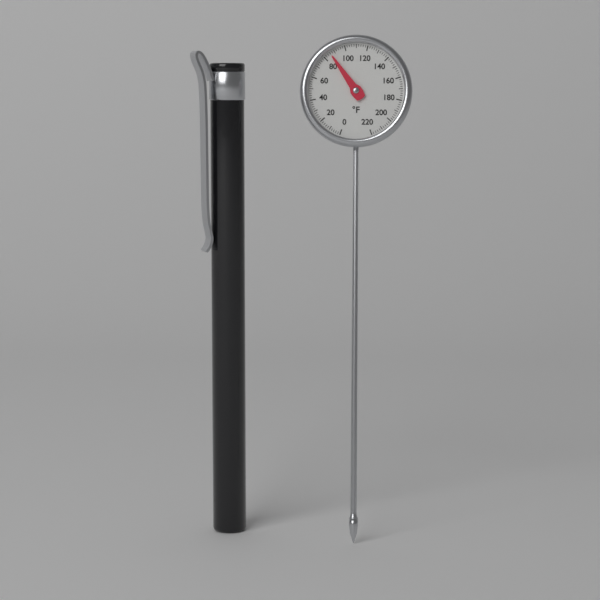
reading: 86 °F
